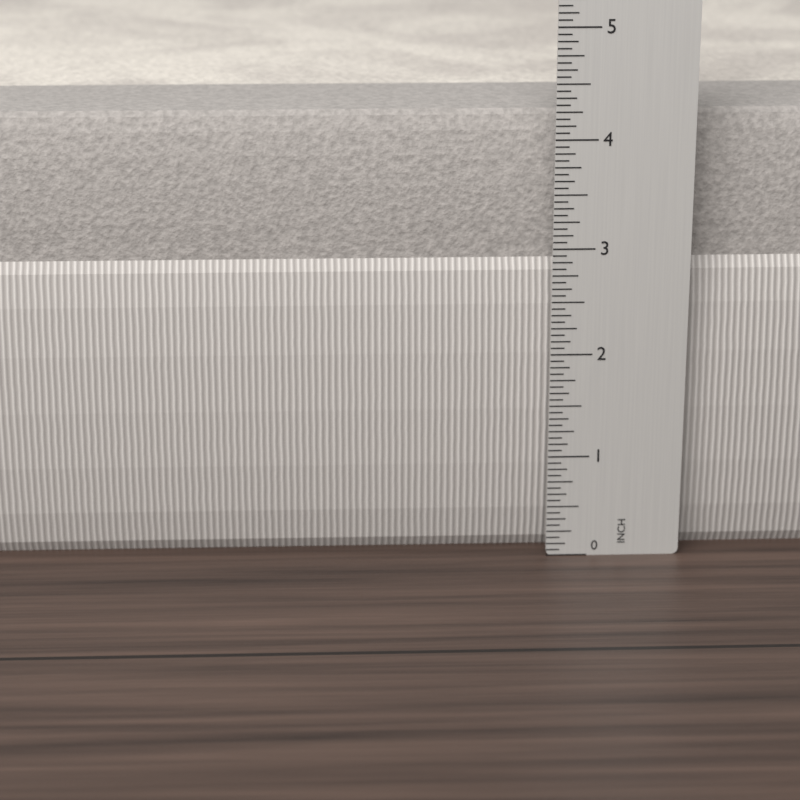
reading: 4.1875 in
